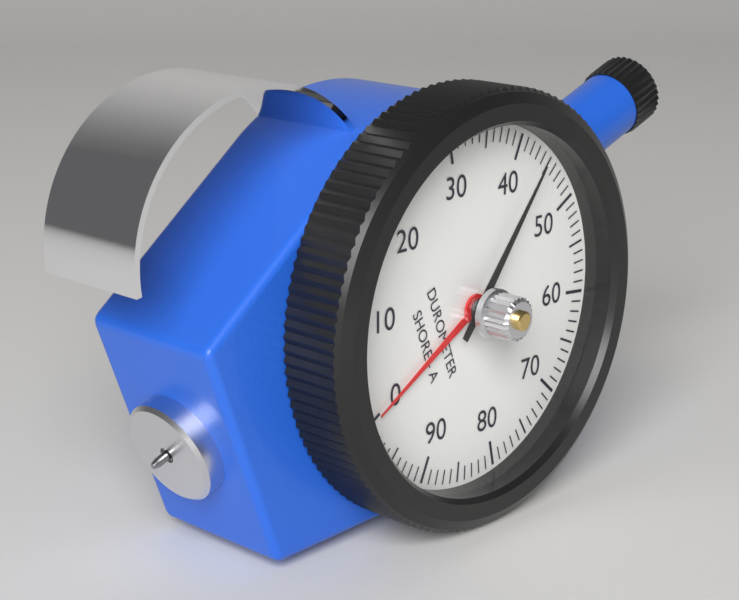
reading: 44 Shore A
